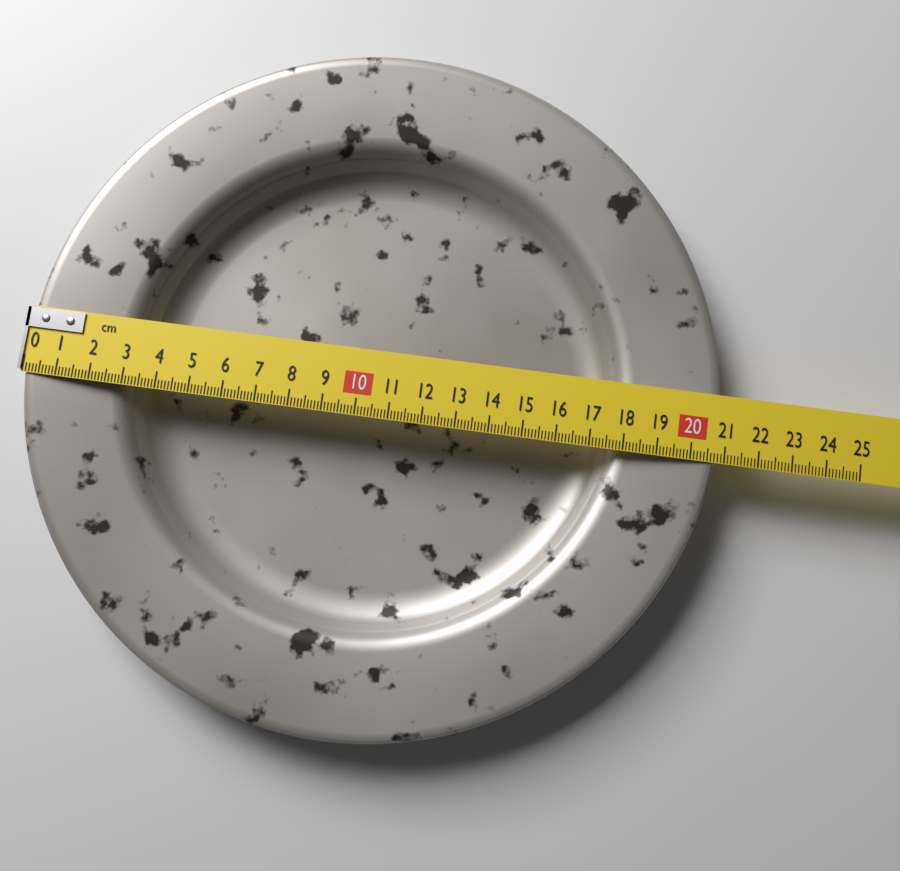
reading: 20.8 cm
